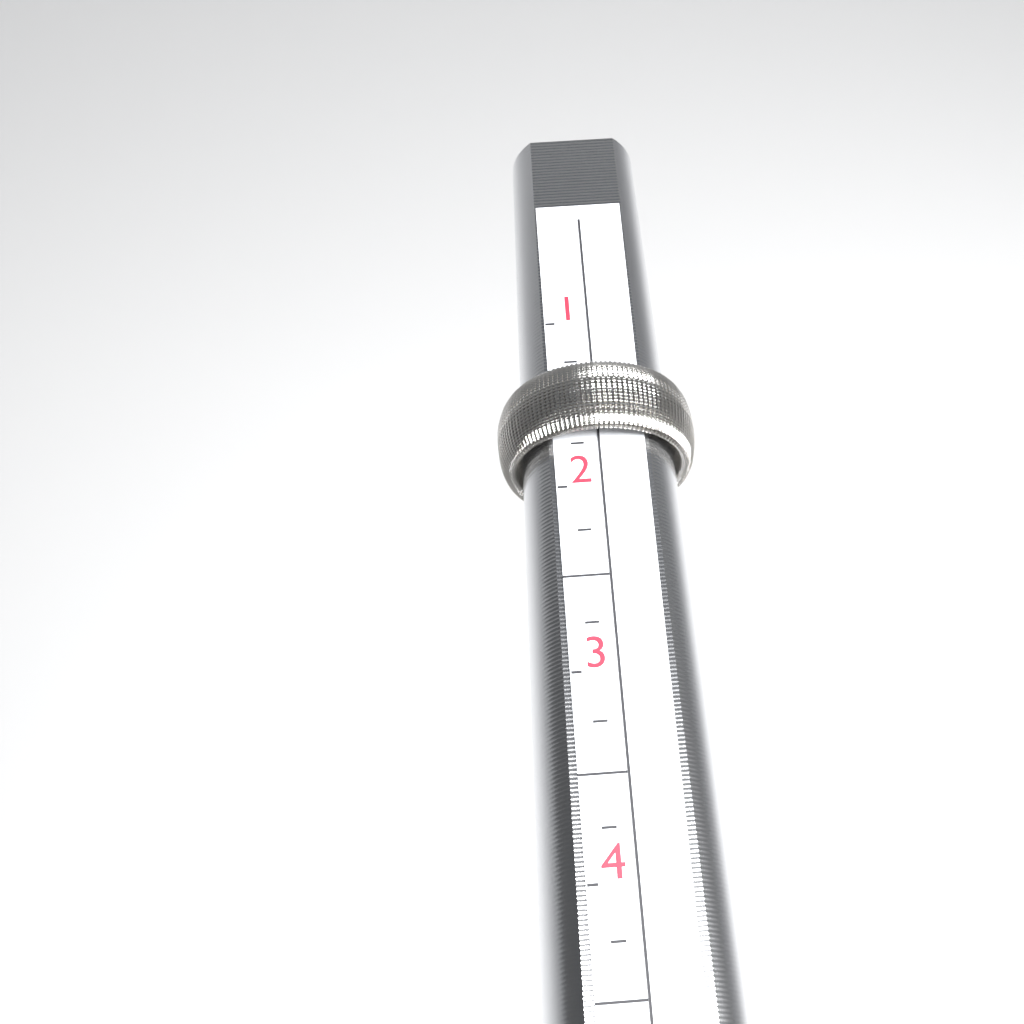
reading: 1.75 (no unit)
